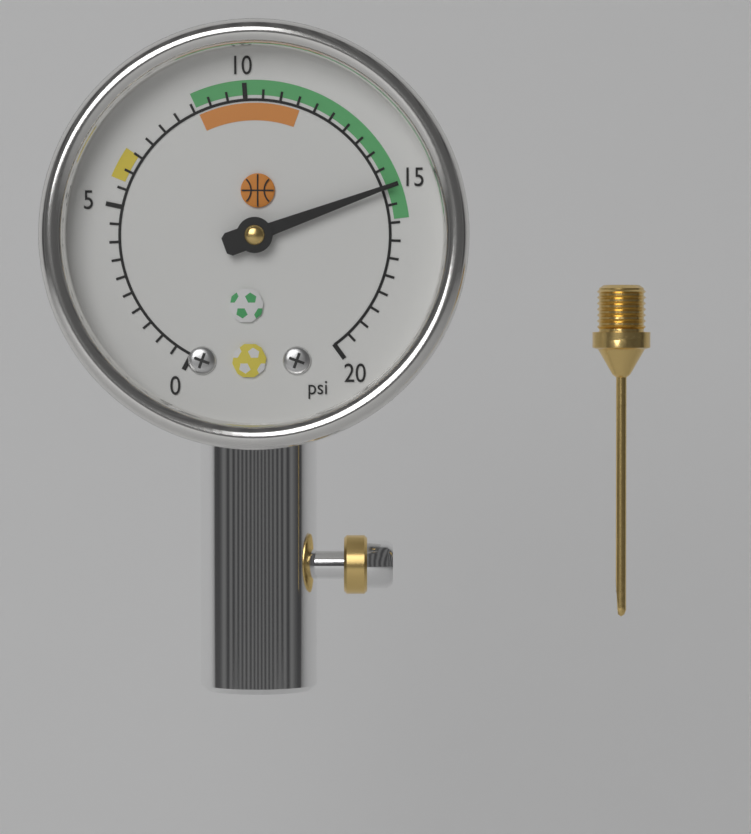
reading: 15.0 psi
